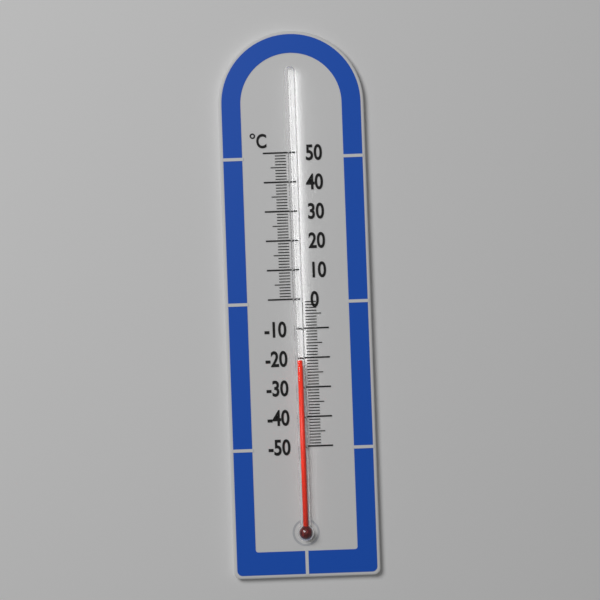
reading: -21 °C
